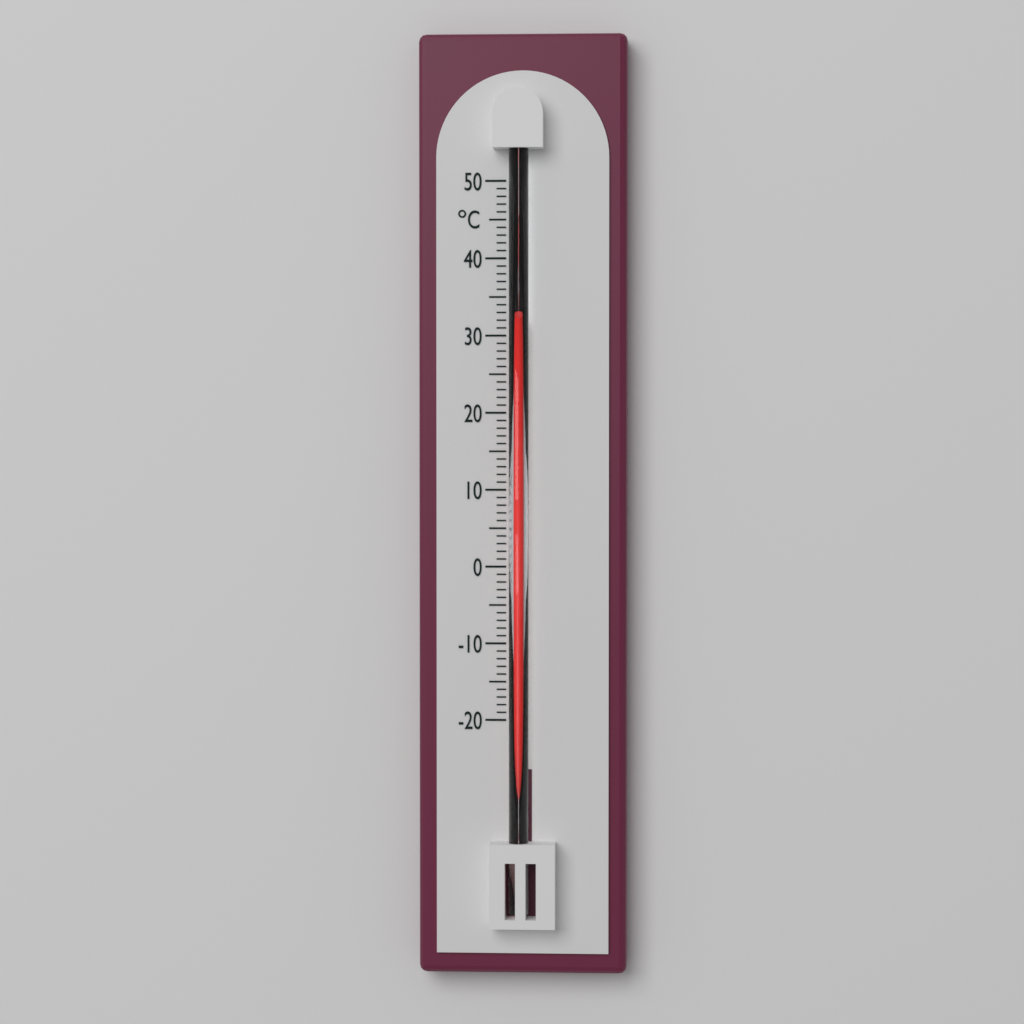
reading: 32 °C
